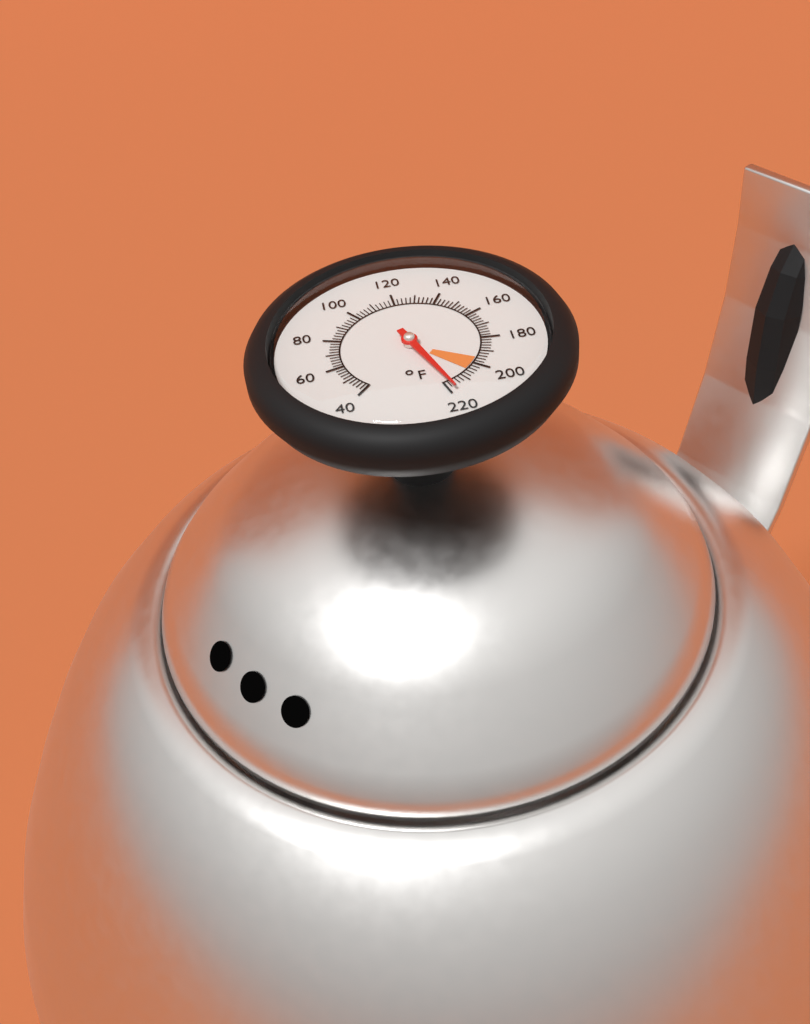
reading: 218 °F
